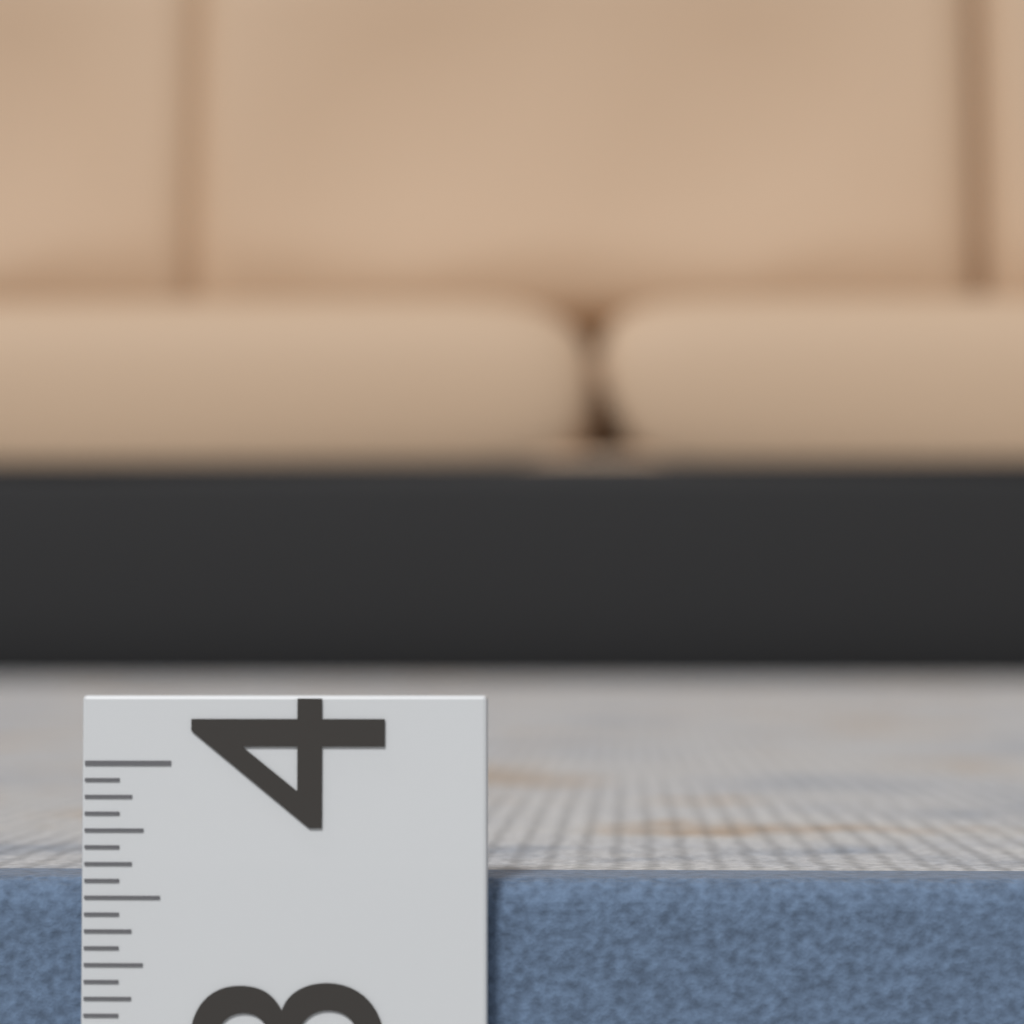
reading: 3.5625 (no unit)
